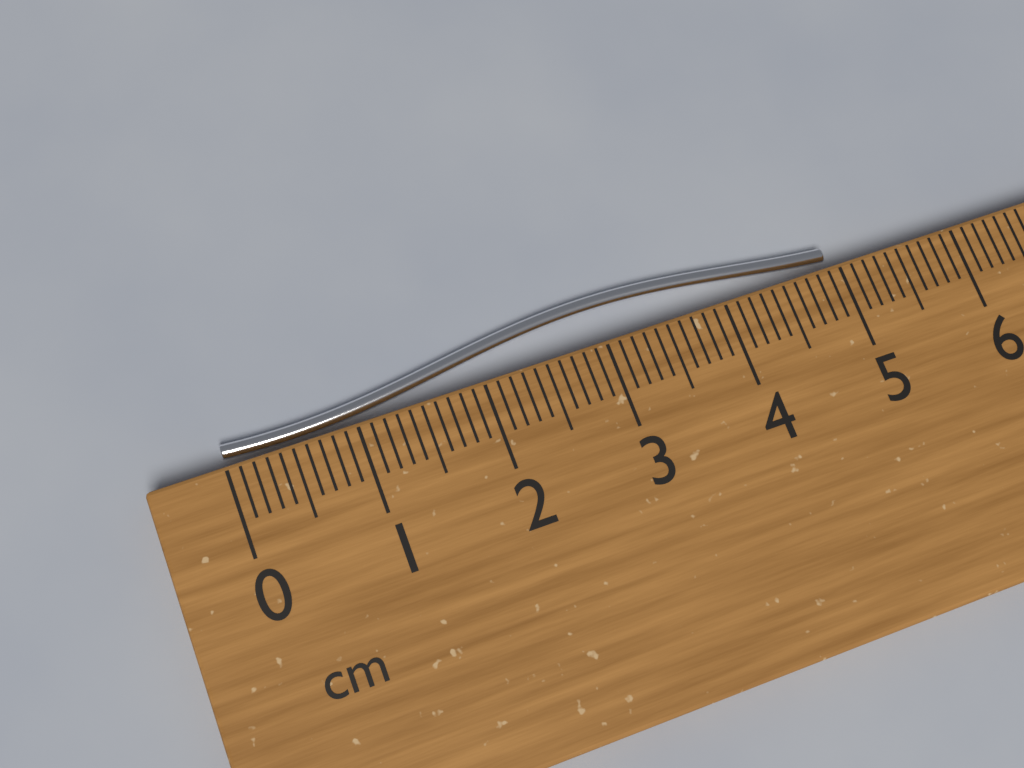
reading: 5.0 cm
